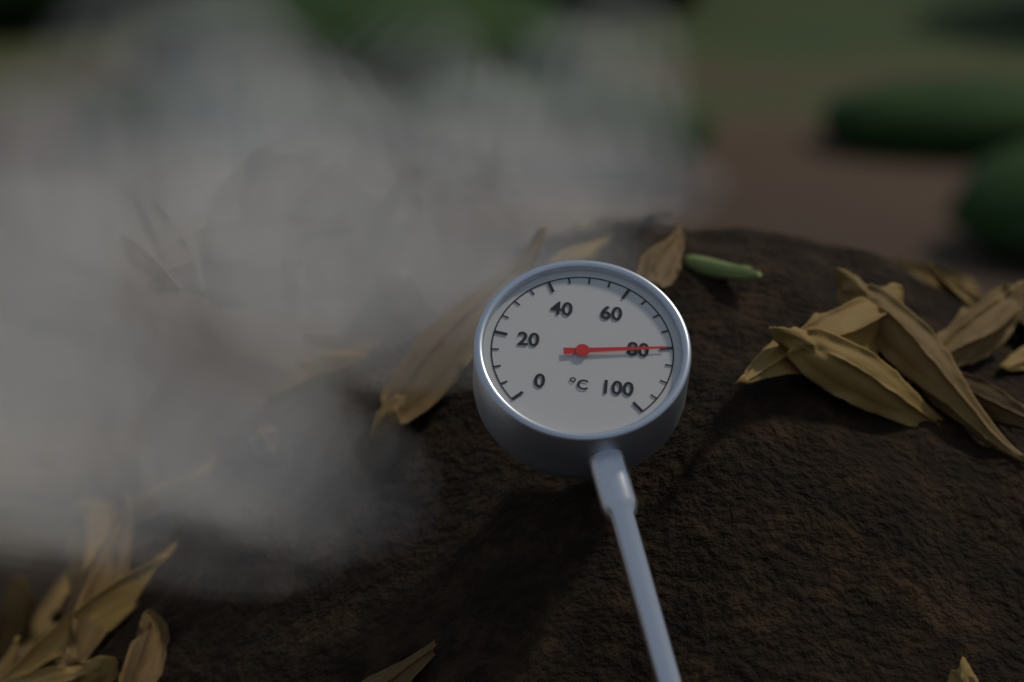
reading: 80 °C
